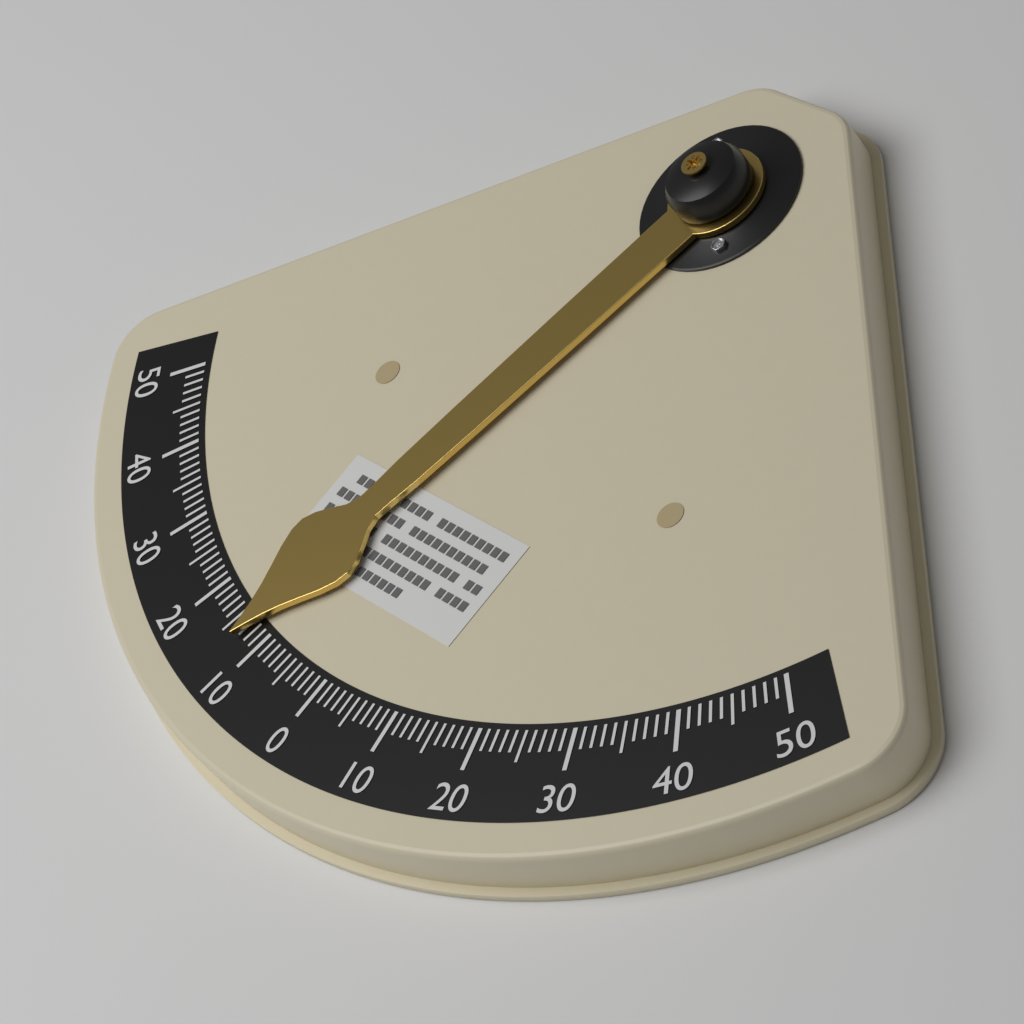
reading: -13 °
